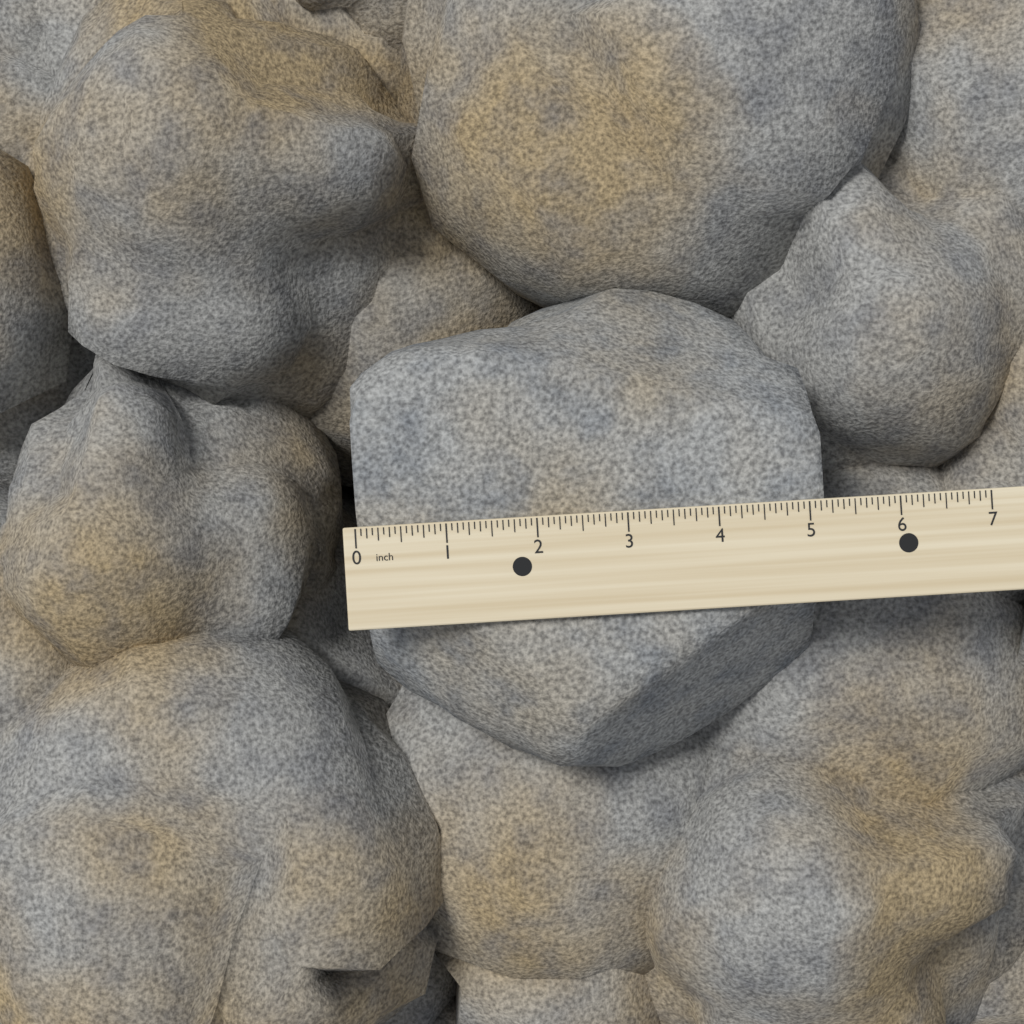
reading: 5.1875 inch
